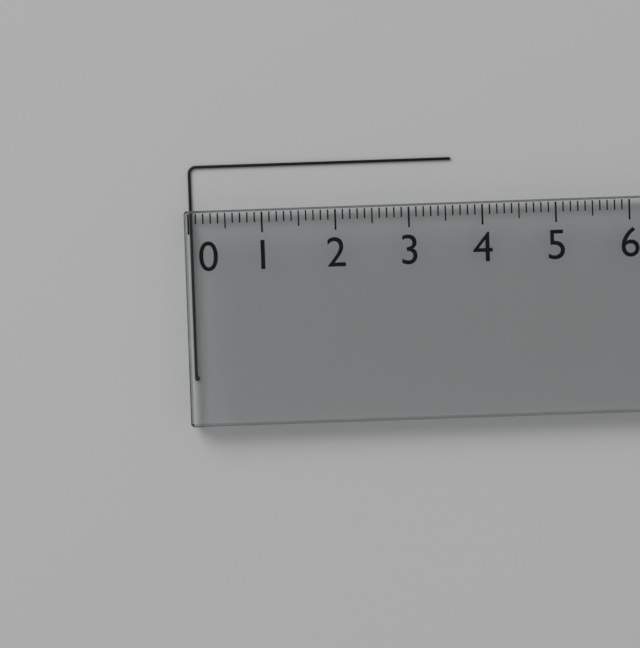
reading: 3.6 (no unit)
